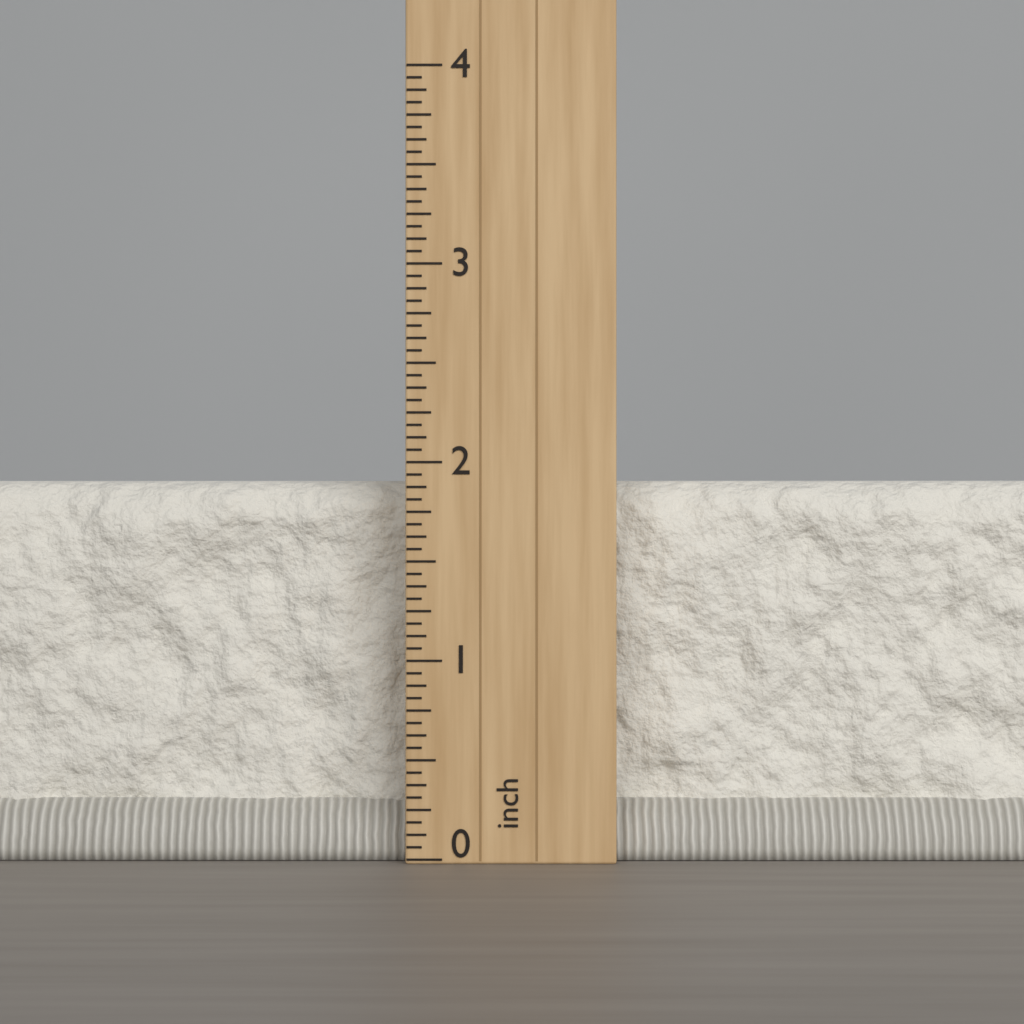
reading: 1.9375 inch
